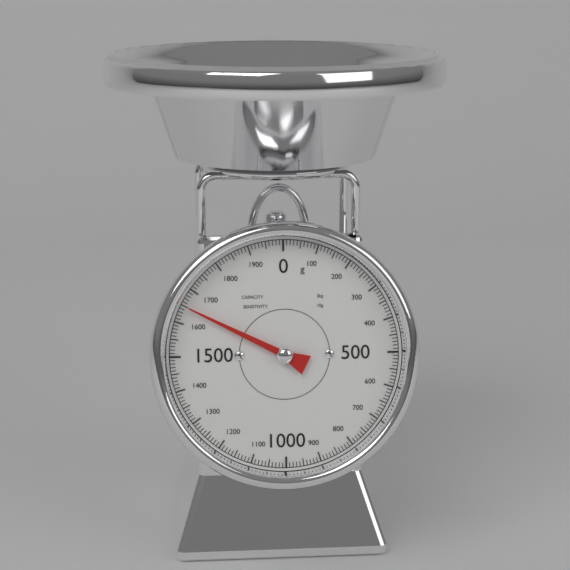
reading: 1650 g
